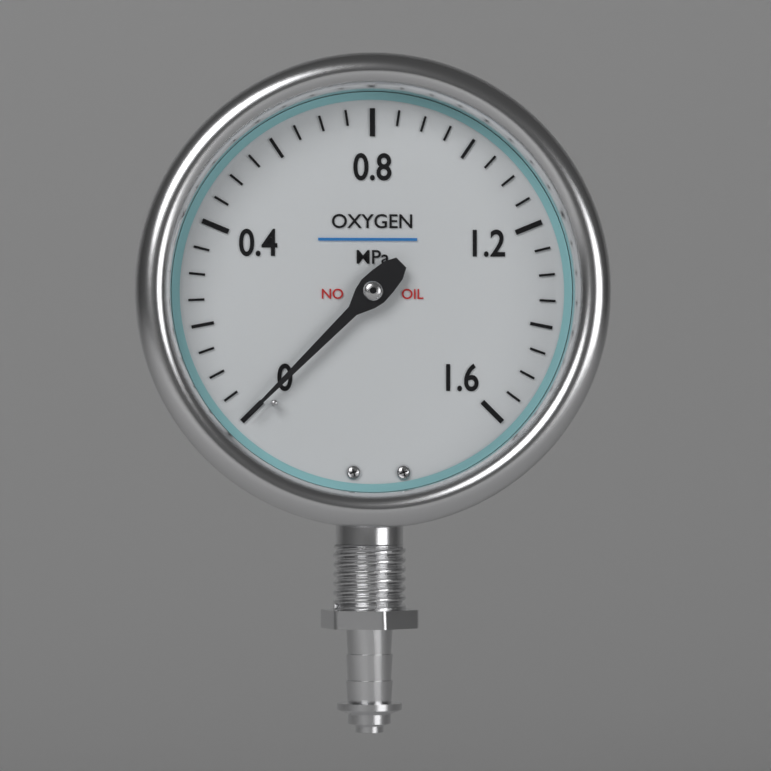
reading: 0.00 MPa
